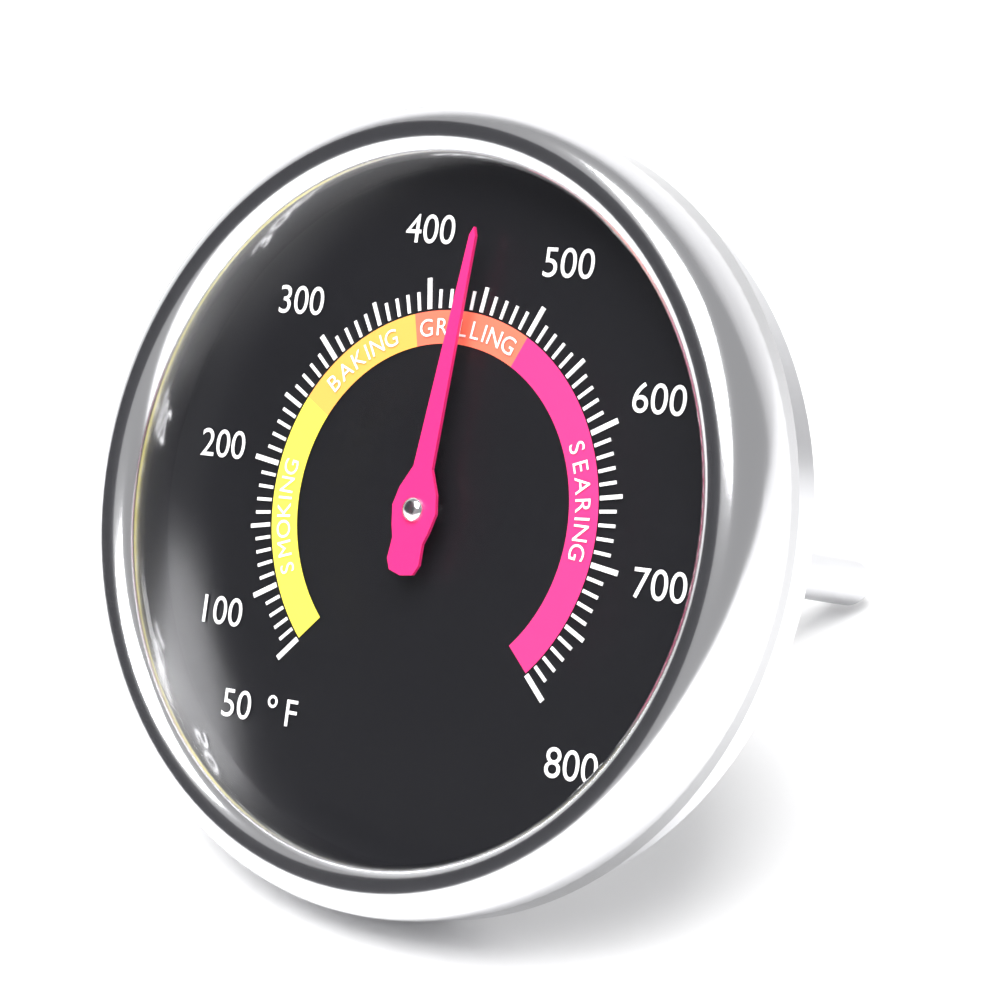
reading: 440 °F
